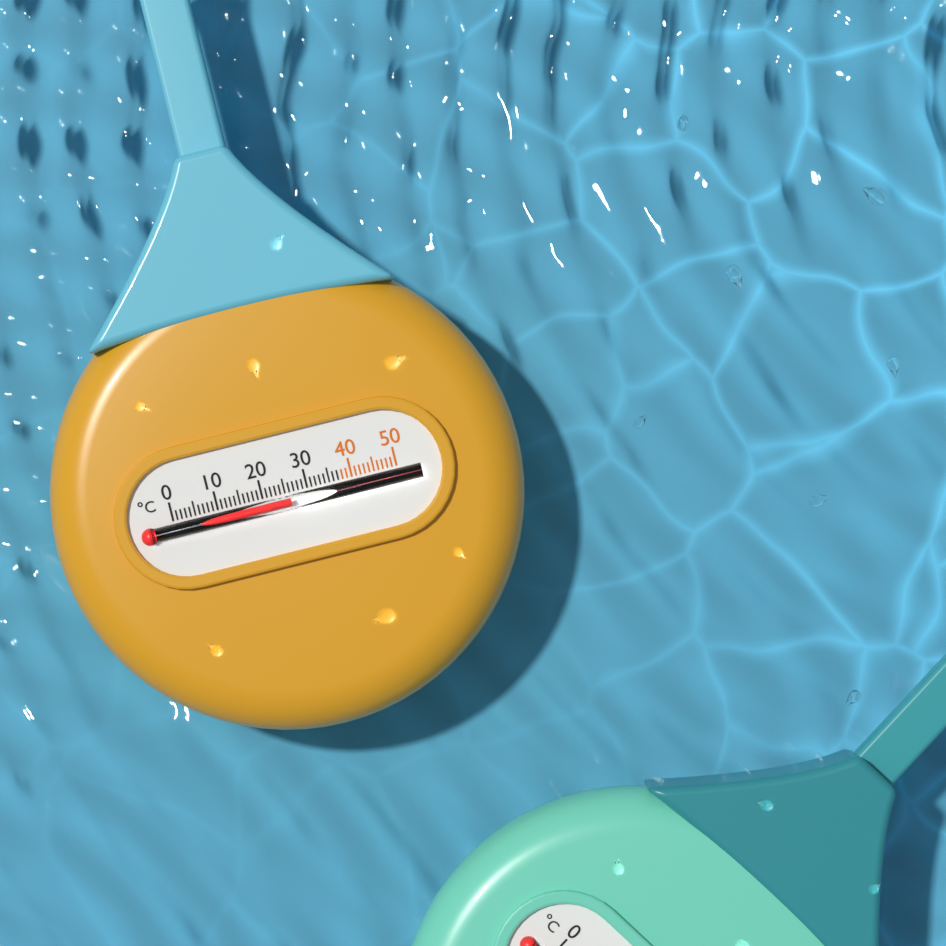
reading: 26 °C
